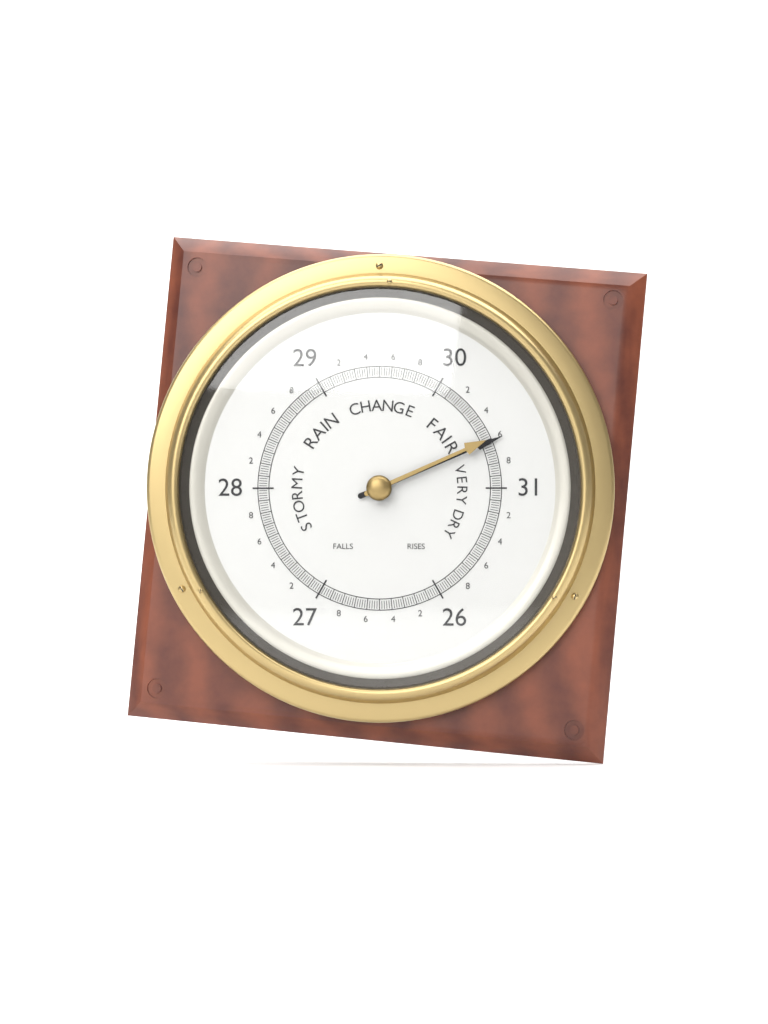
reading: 30.62 (no unit)
